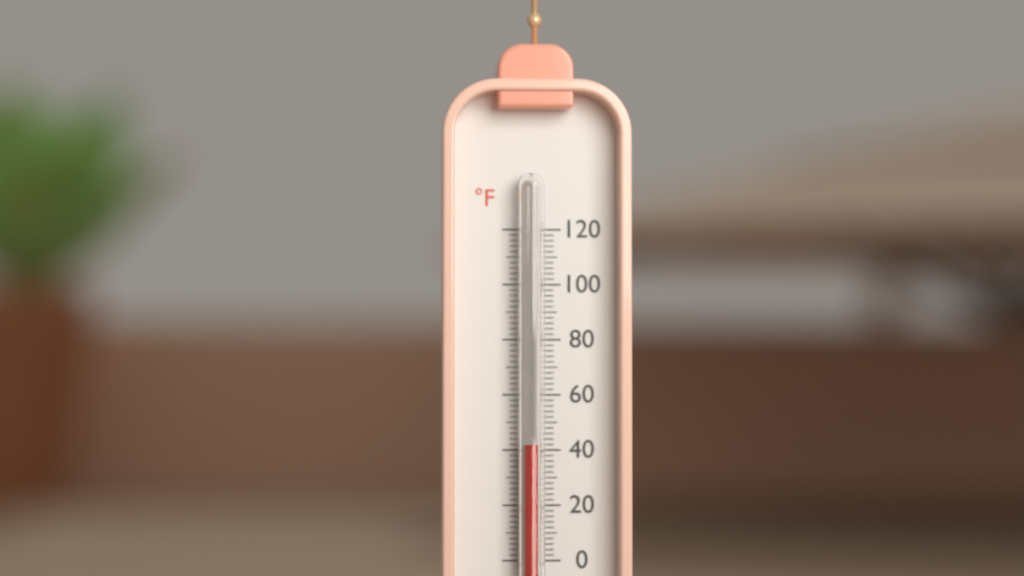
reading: 42 °F
